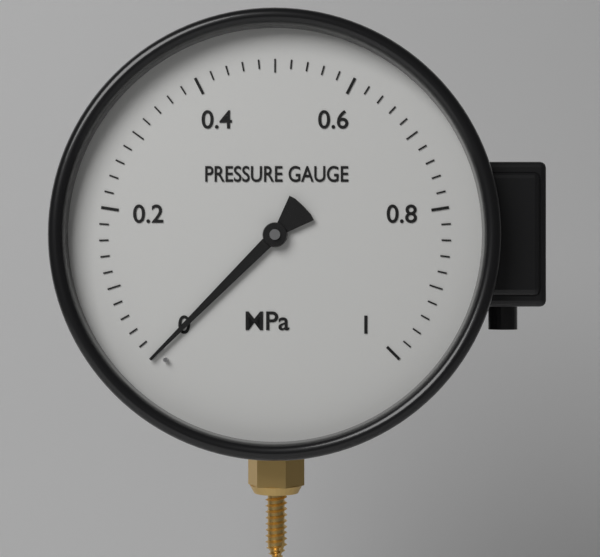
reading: 0.00 MPa
